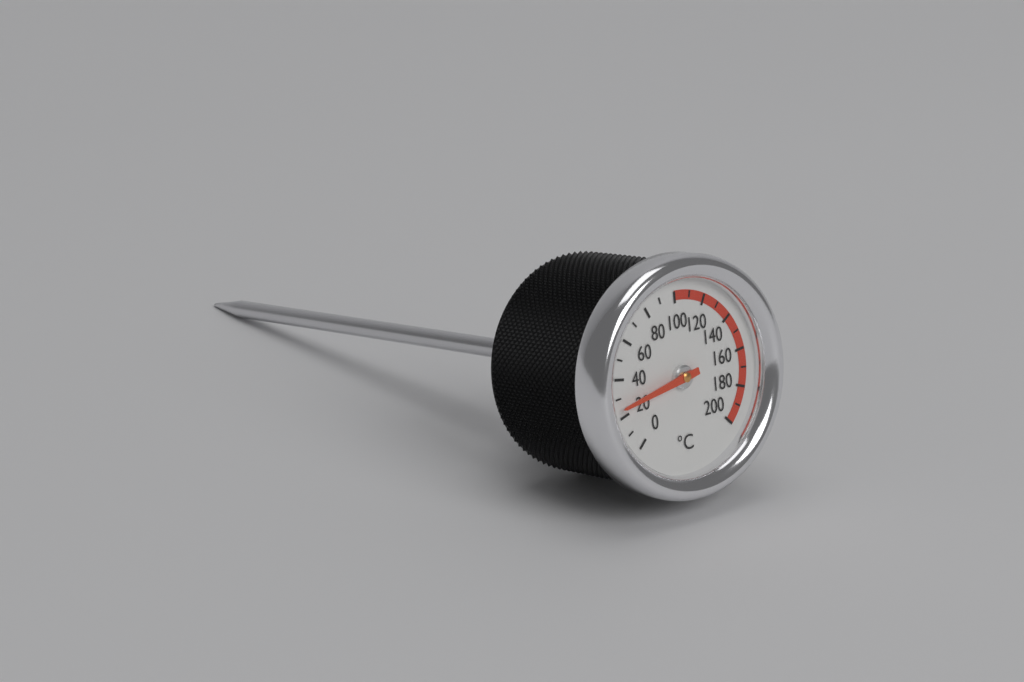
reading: 25 °C
